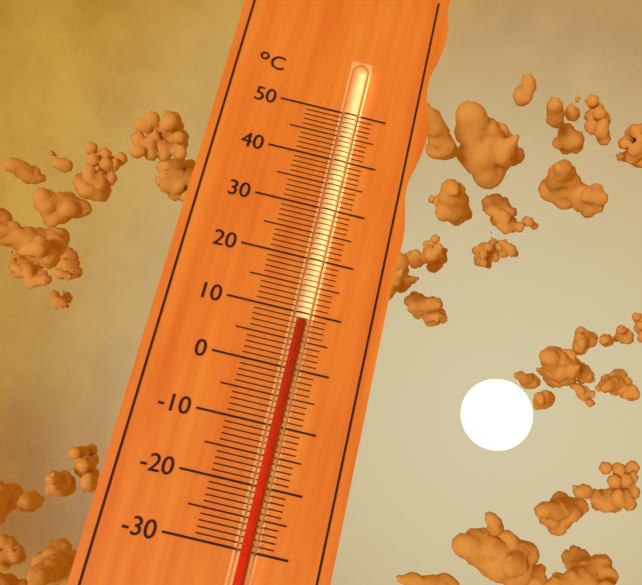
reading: 8 °C
